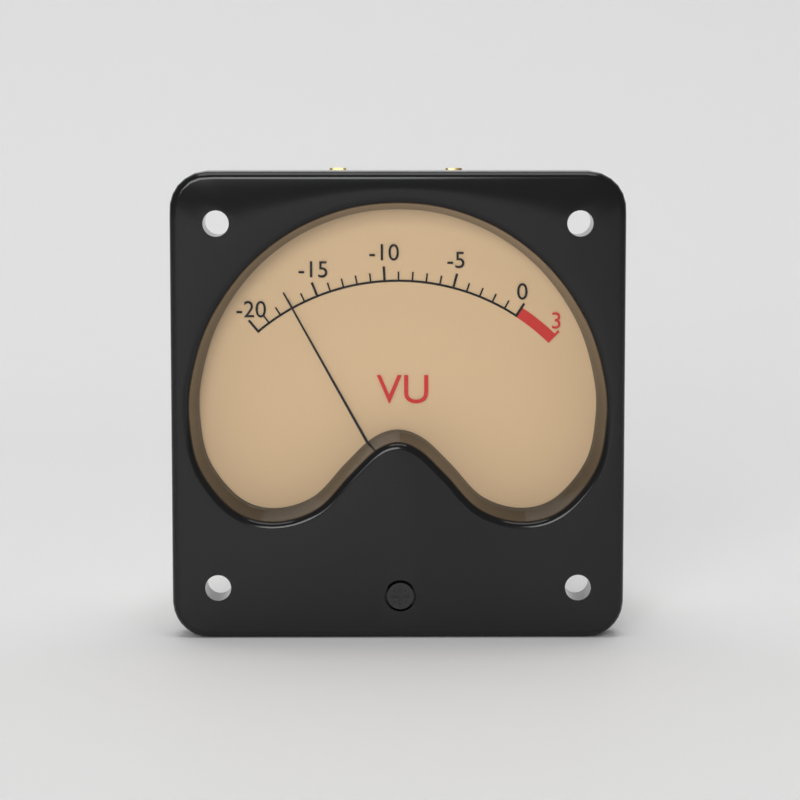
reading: -17 VU
